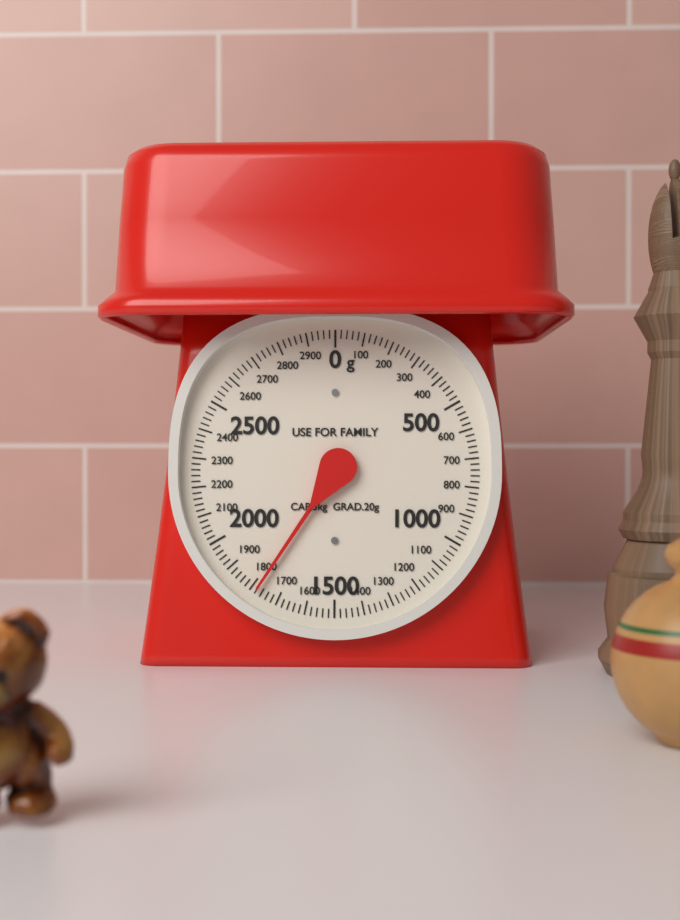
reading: 1780 g
